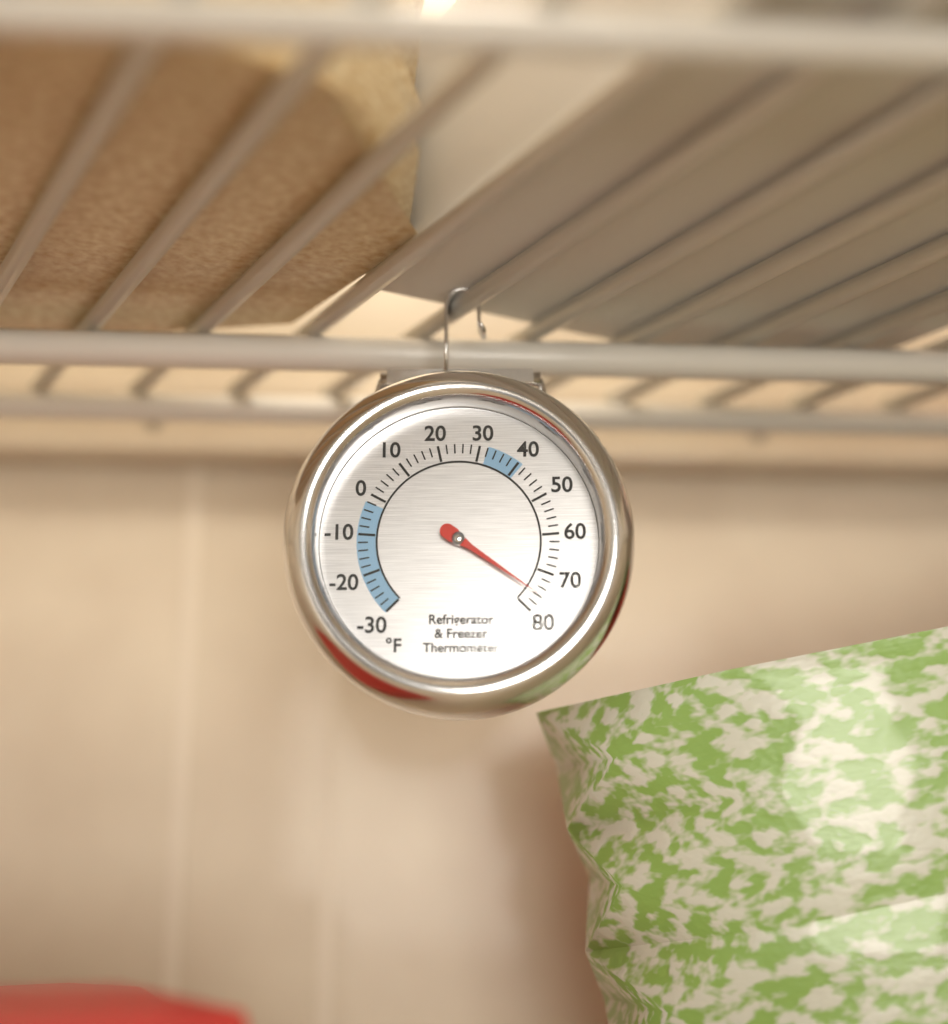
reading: 76 °F
